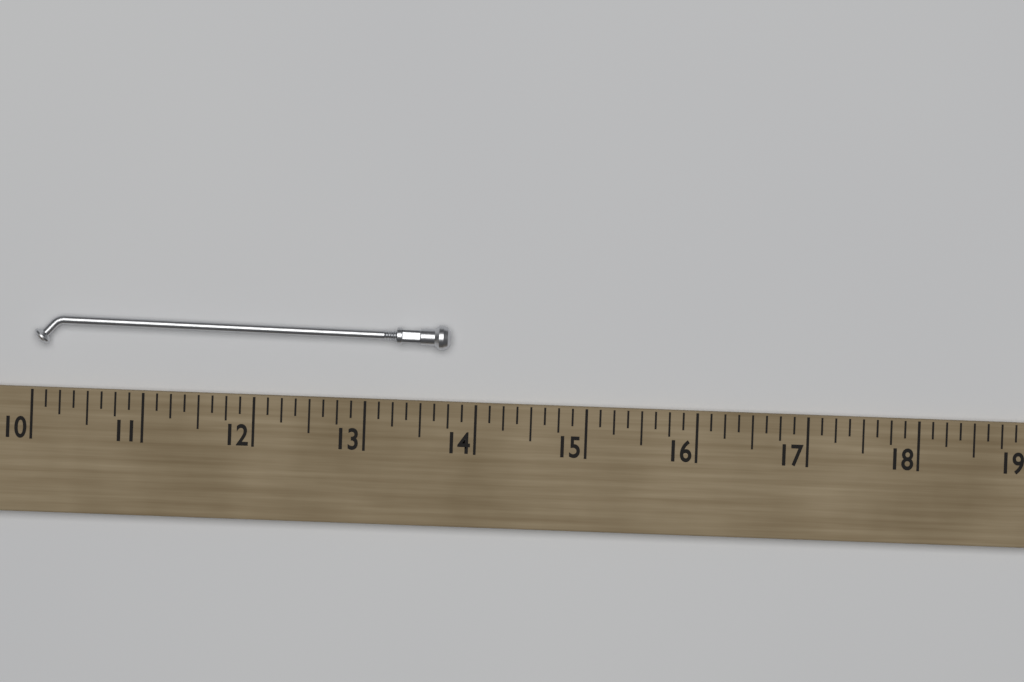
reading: 13.750 (no unit)
